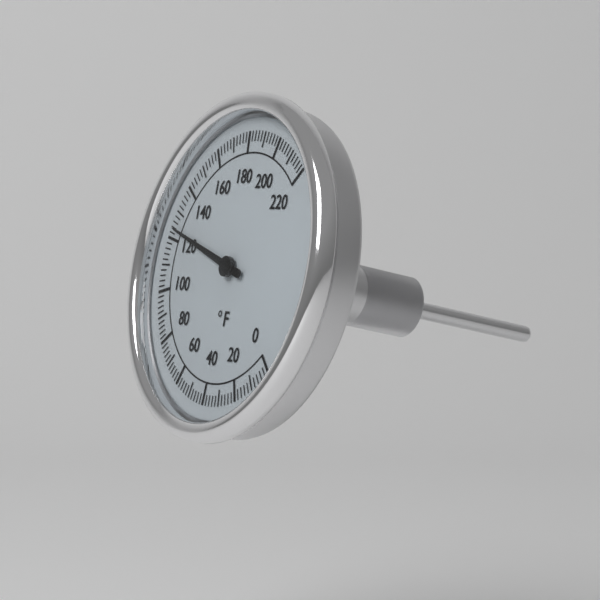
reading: 124 °F
